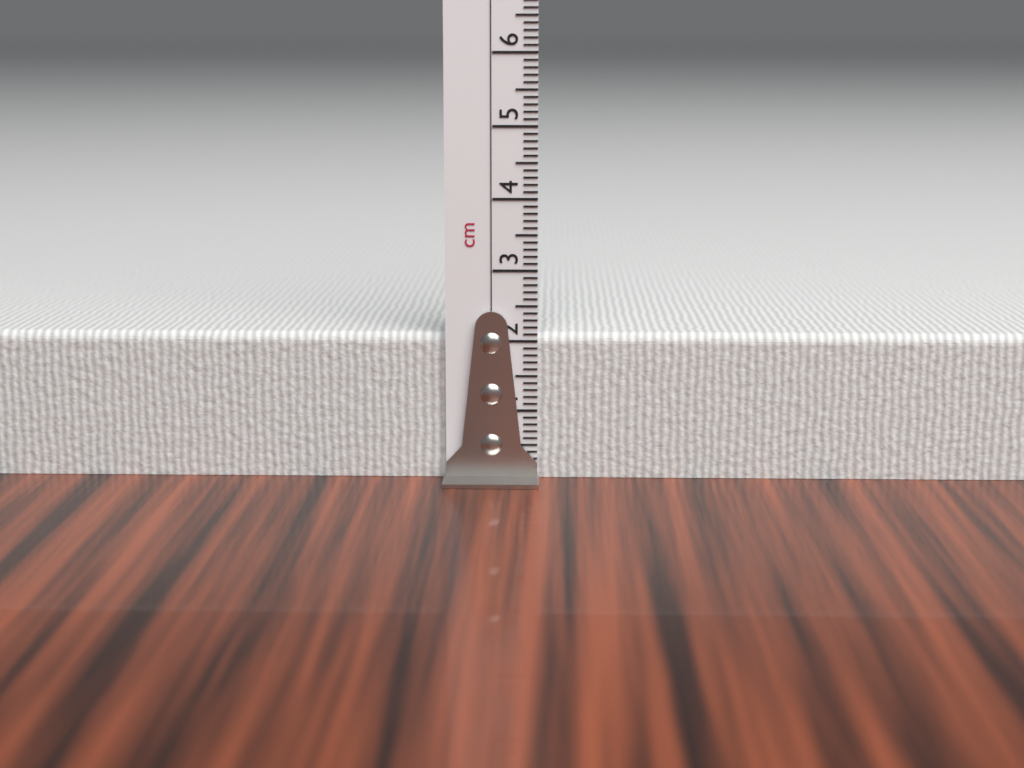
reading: 2.1 cm
